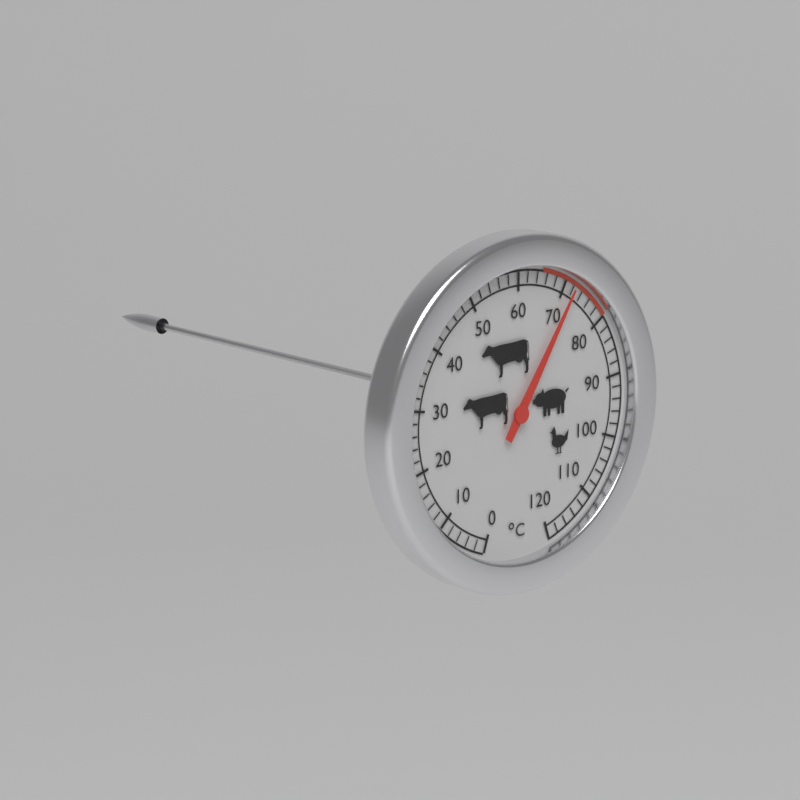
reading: 72 °C
